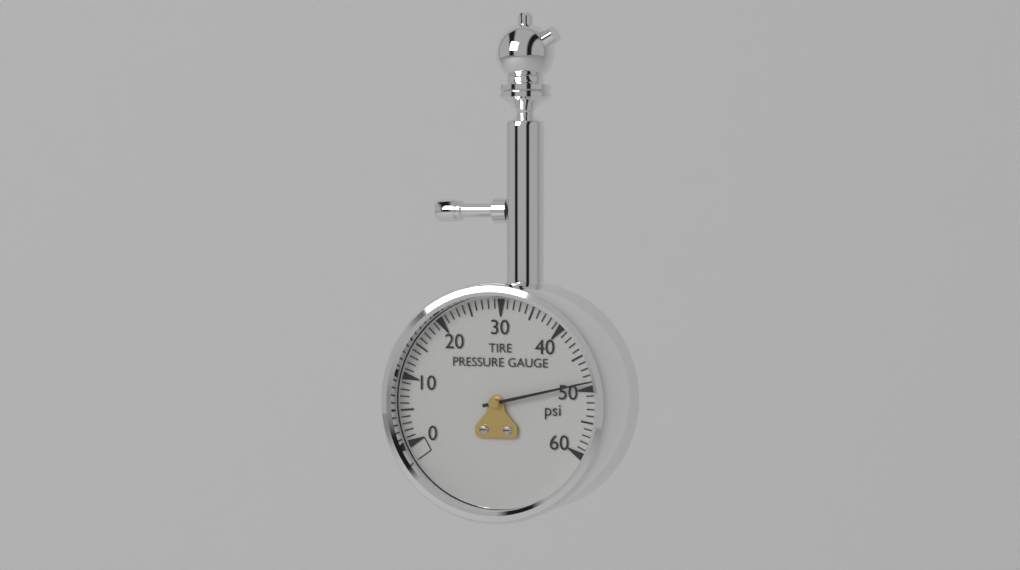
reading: 49 psi
